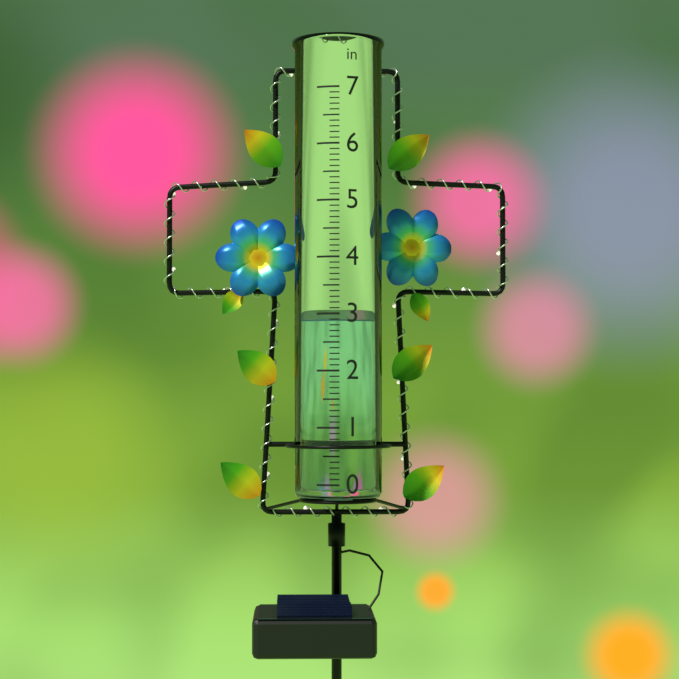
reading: 2.9 in
